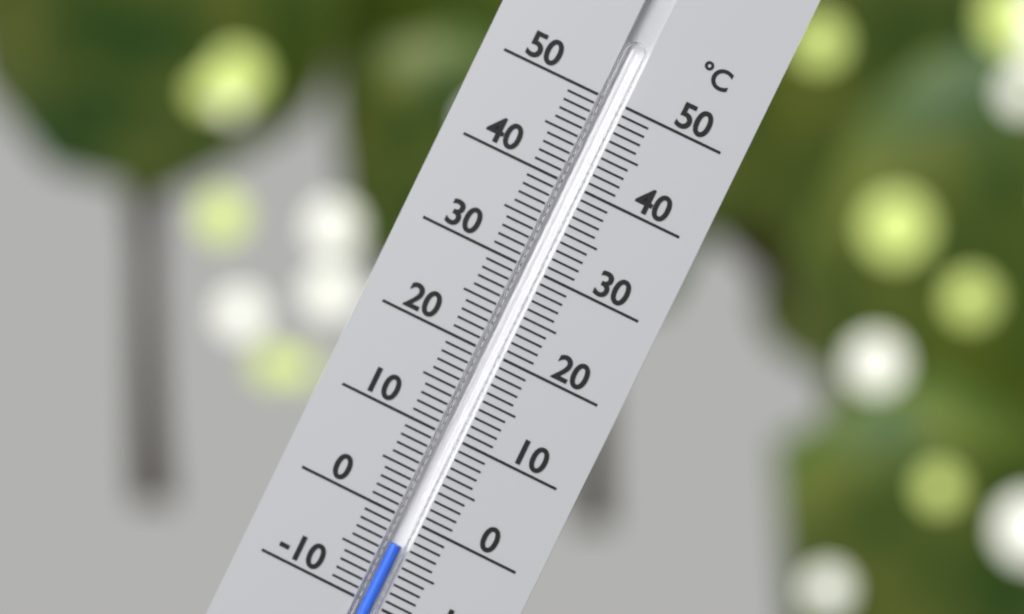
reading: -3 °C
